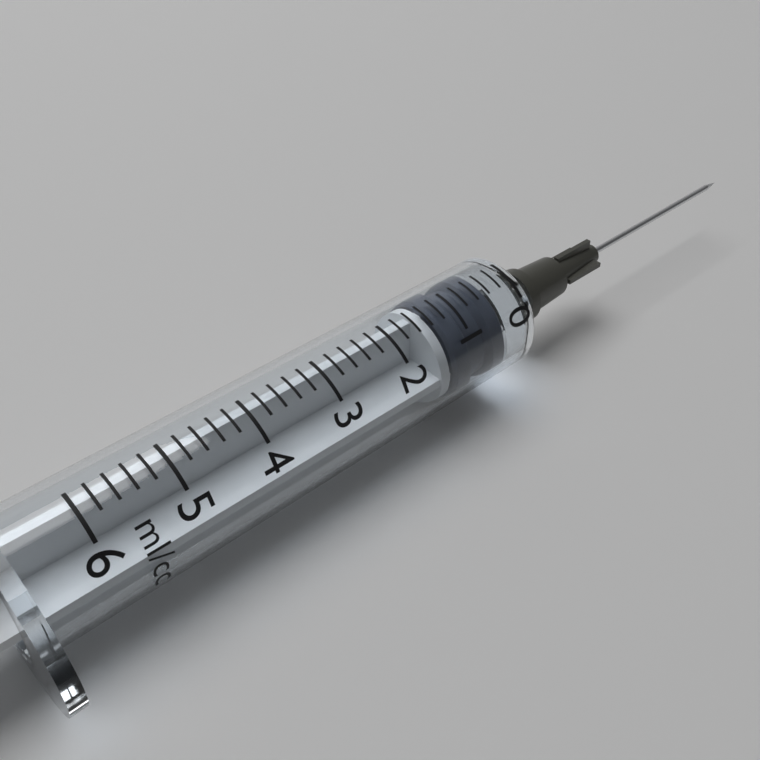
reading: 0.4 ml
